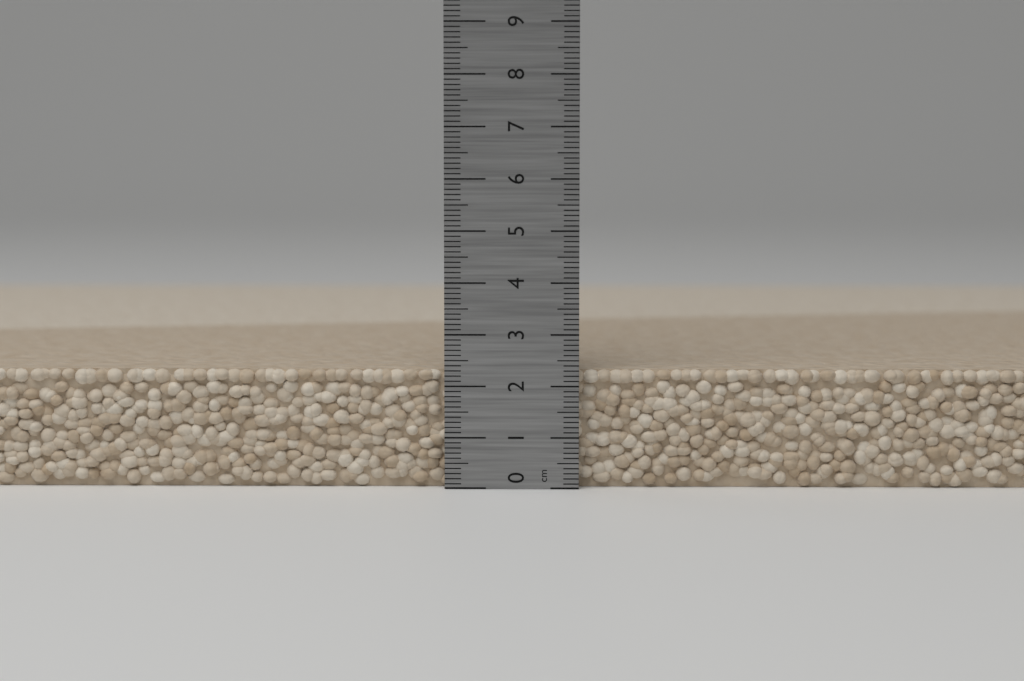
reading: 2.3 cm
